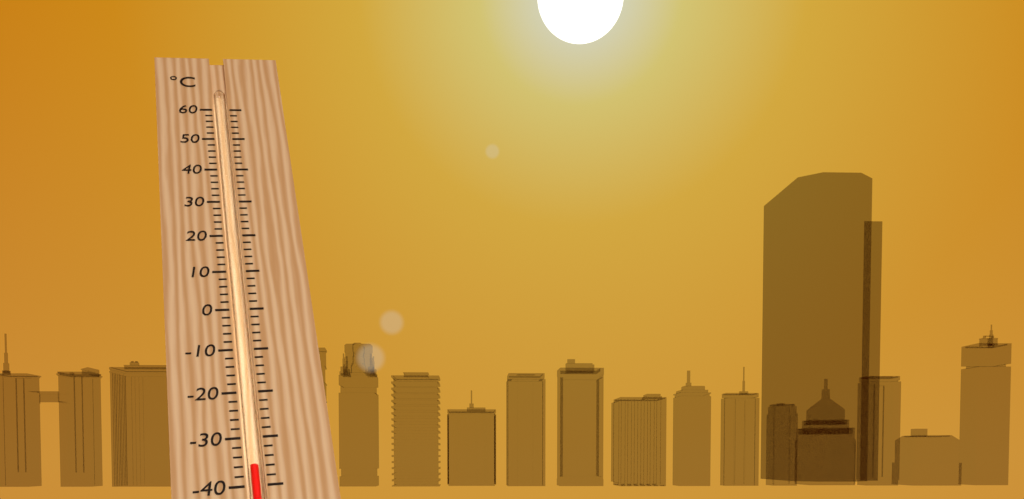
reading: -36 °C
